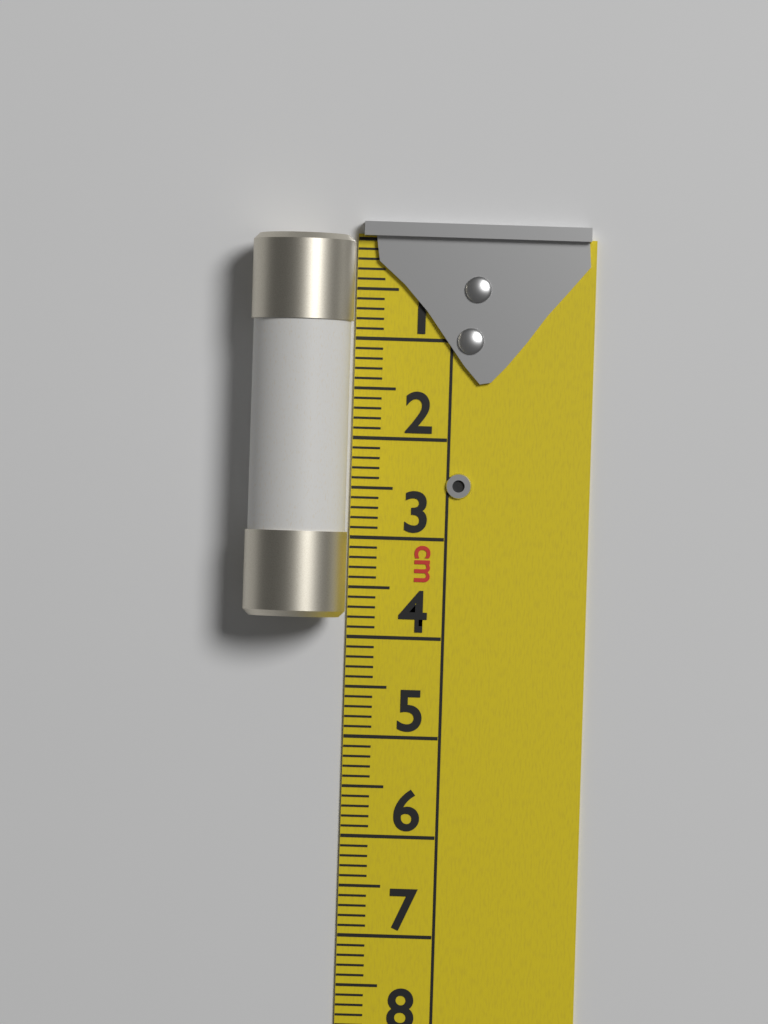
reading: 3.8 cm
